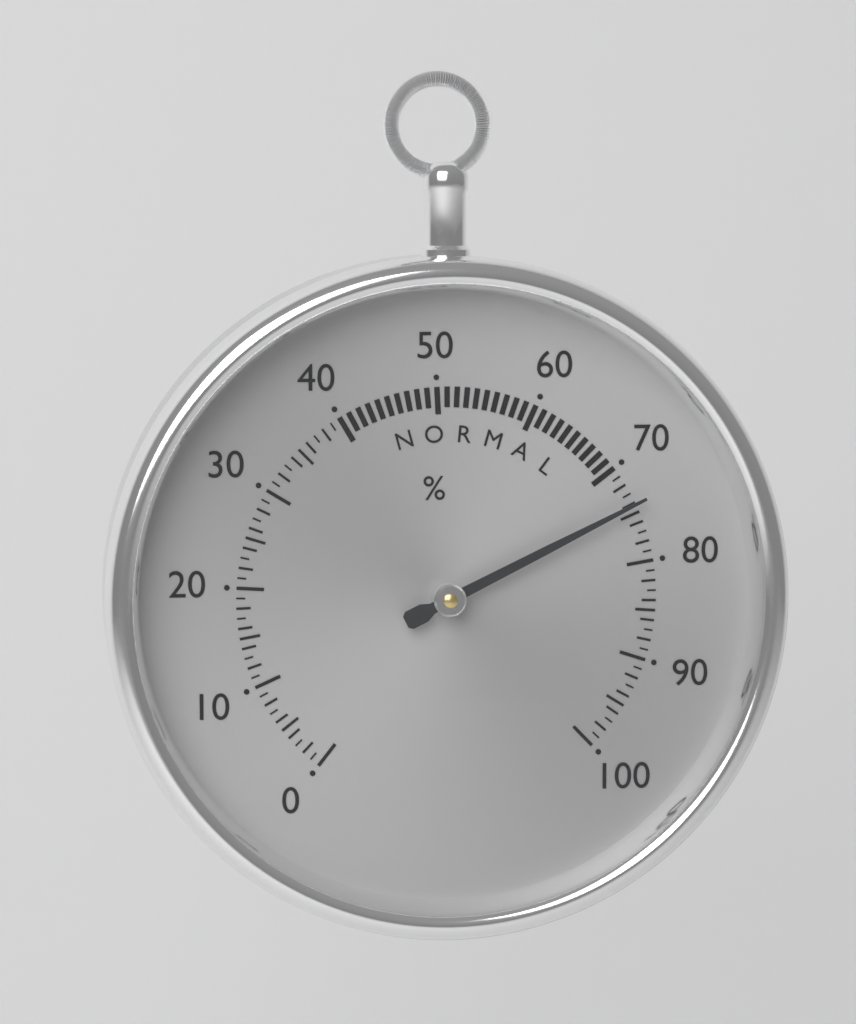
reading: 74 %
